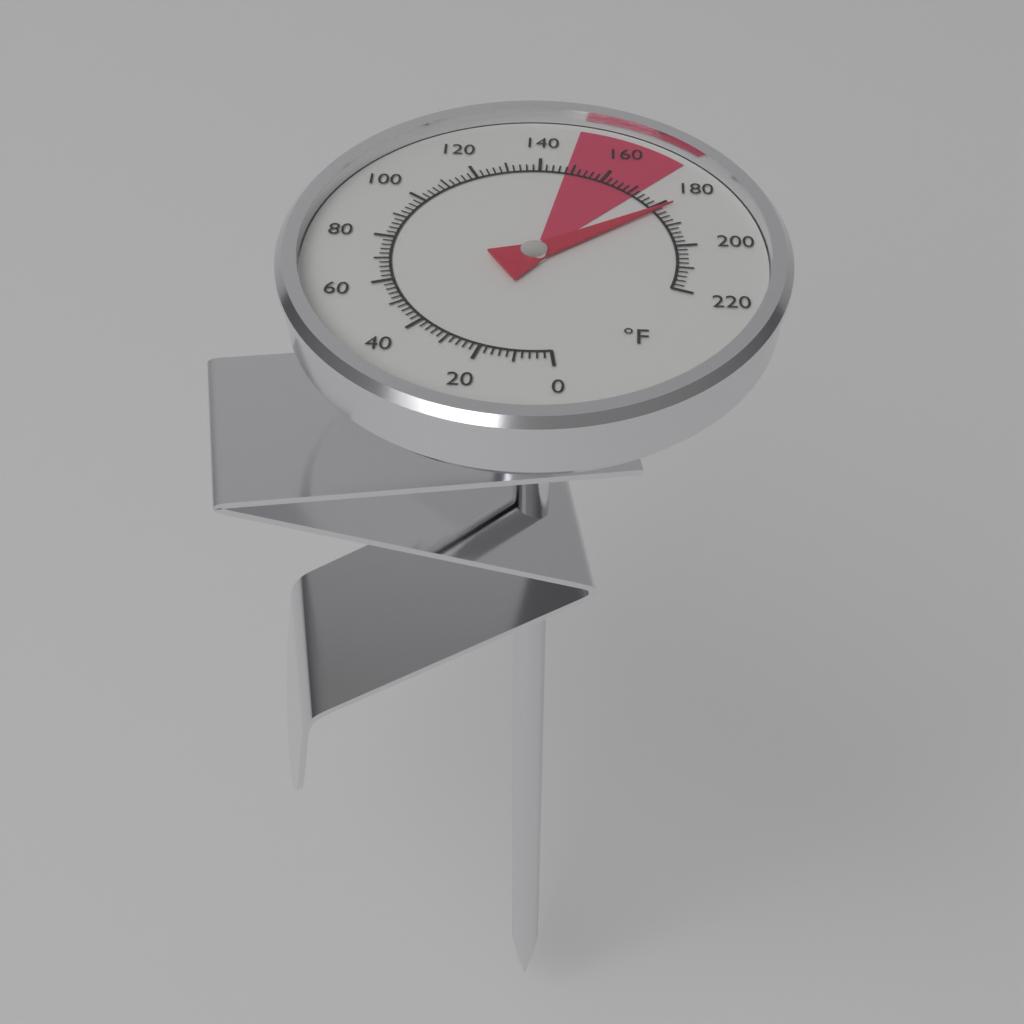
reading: 182 °F
